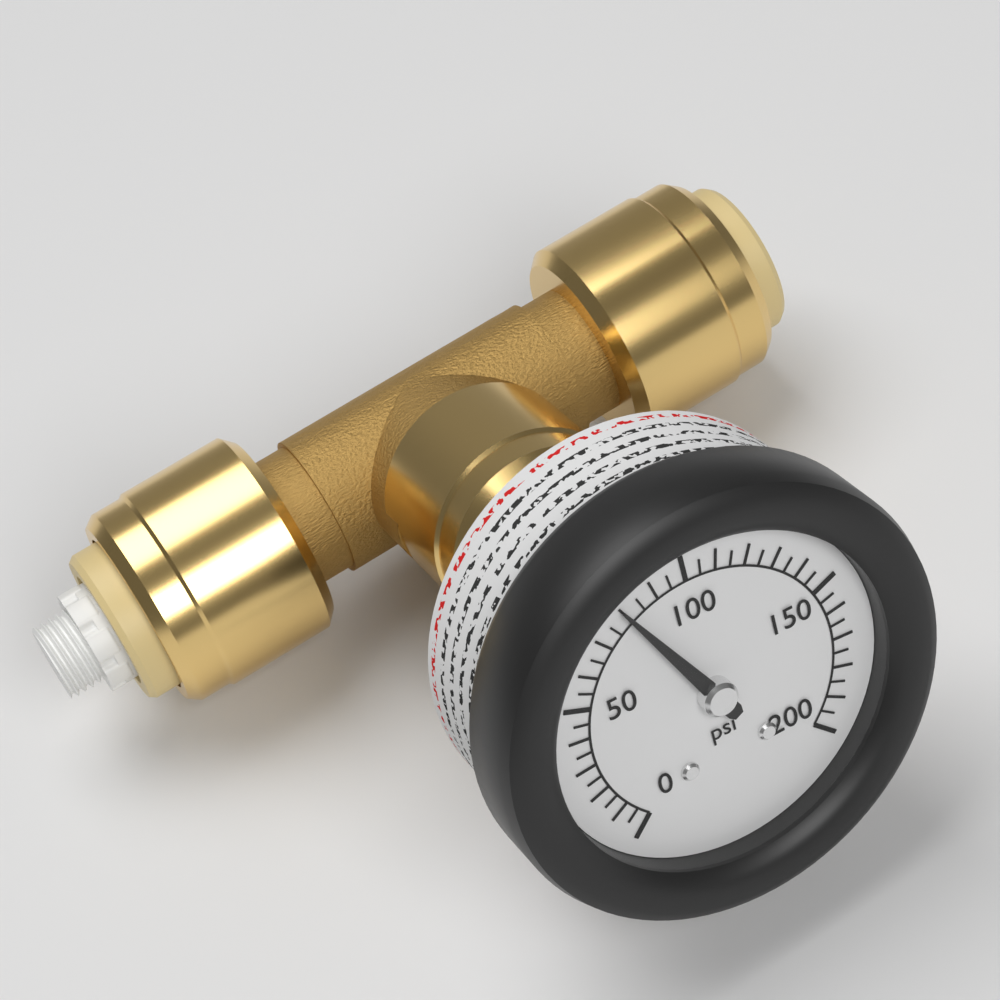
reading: 80 psi
